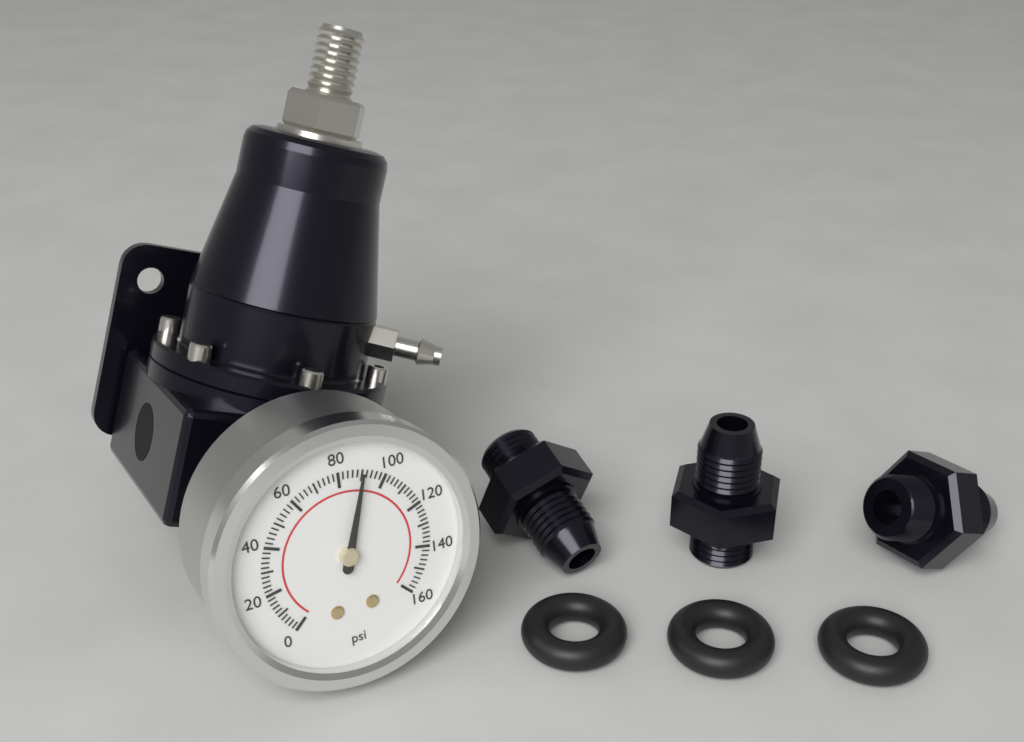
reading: 90 psi
